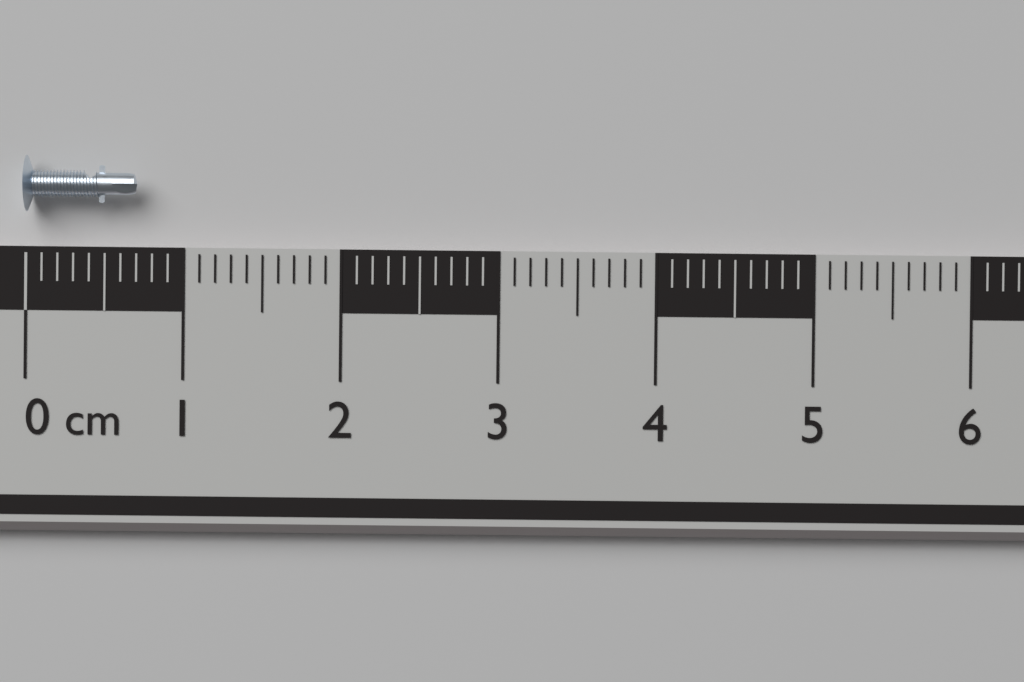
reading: 0.7 cm
